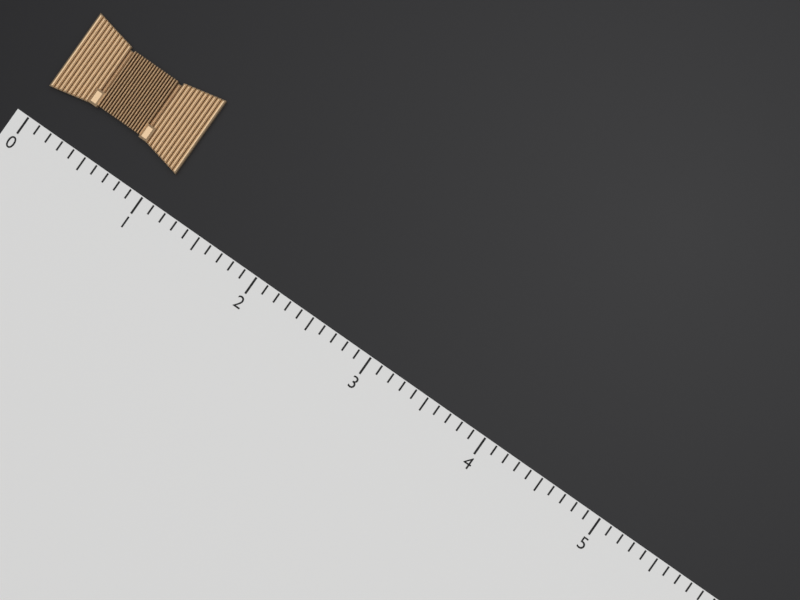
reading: 1.1 (no unit)
